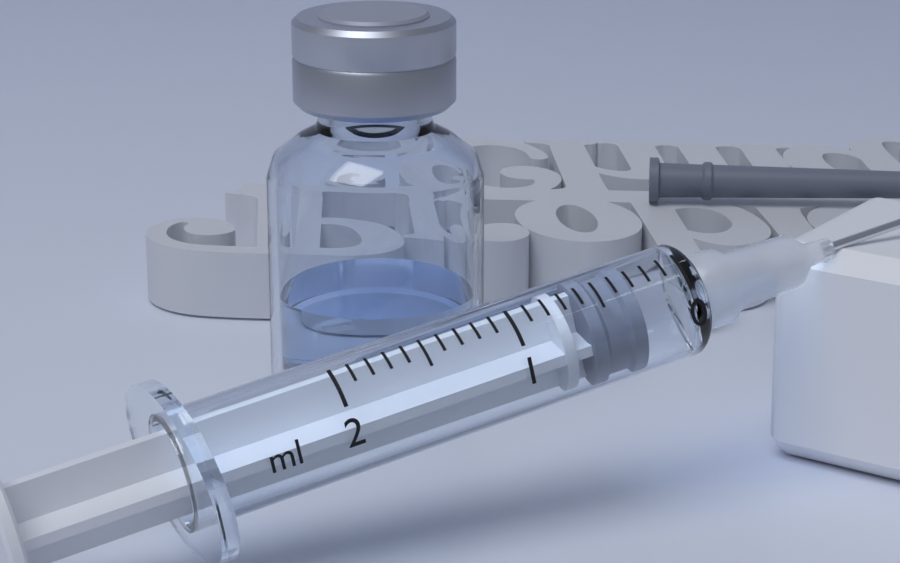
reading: 0.3 ml
